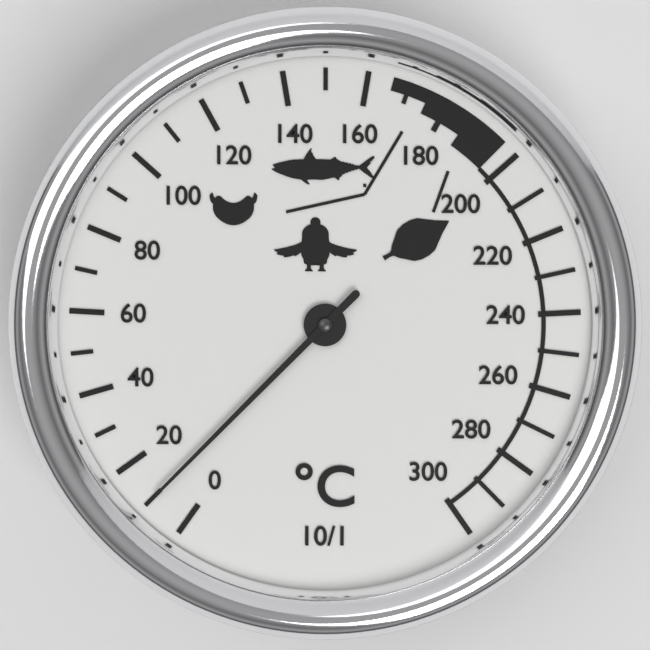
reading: 10 °C
